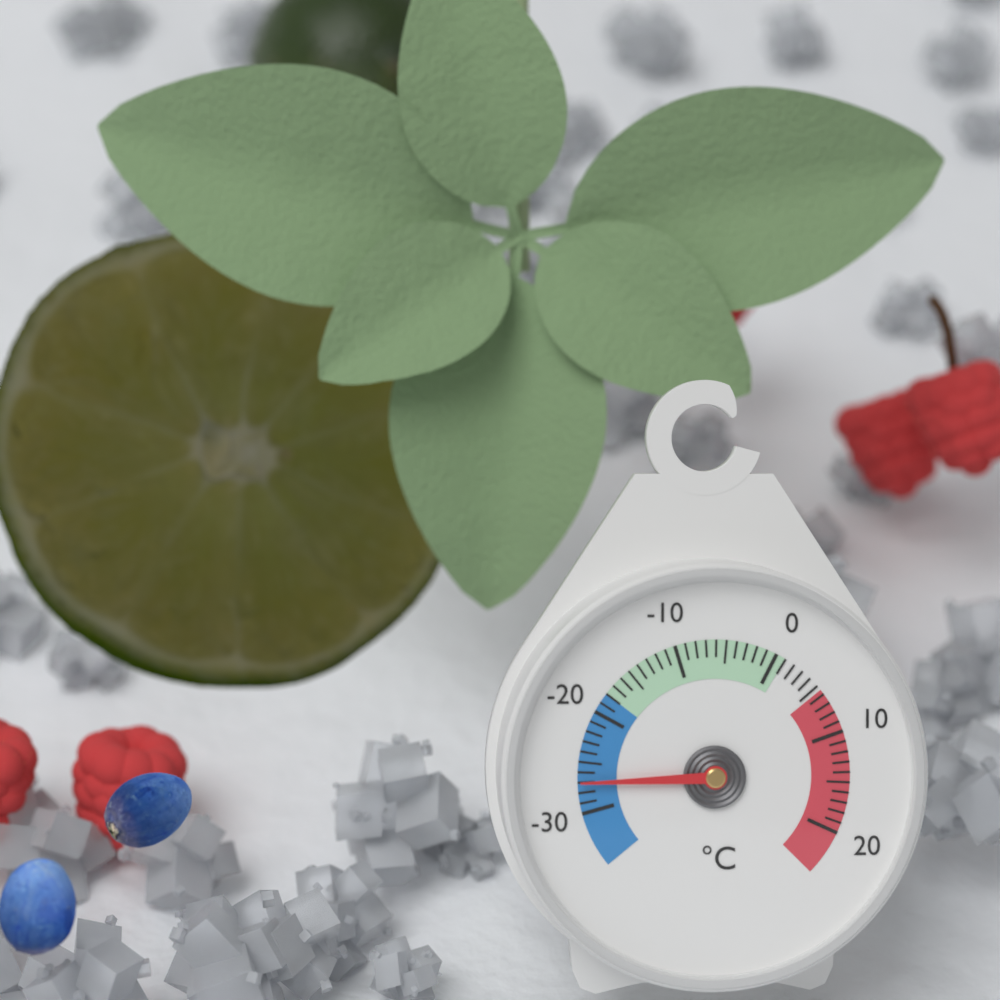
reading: -27 °C
